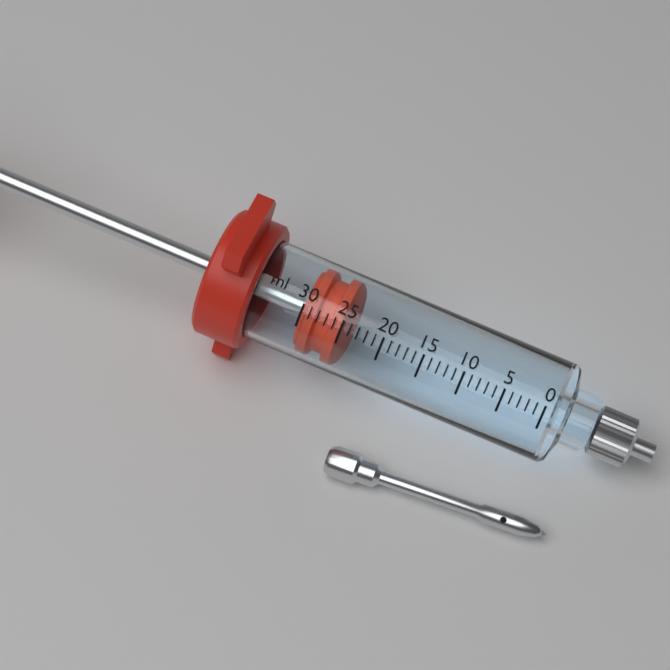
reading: 25 ml
